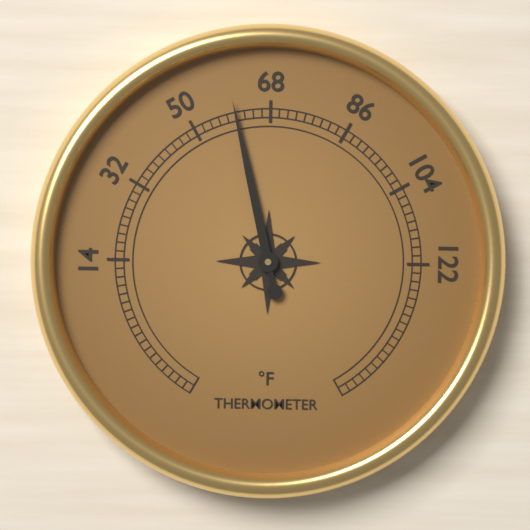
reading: 60 °F
